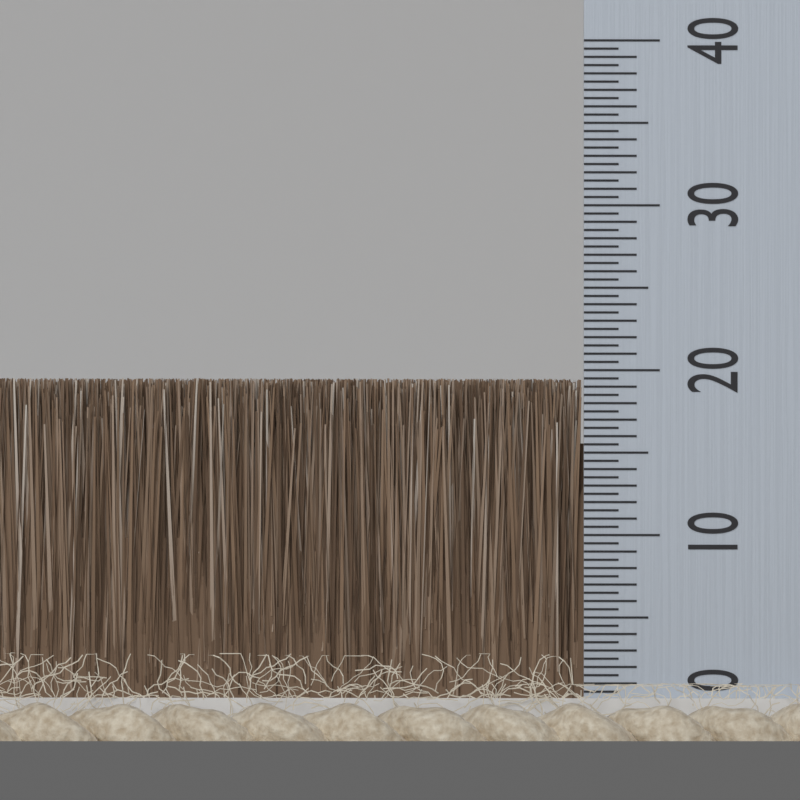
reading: 19.5 (no unit)
